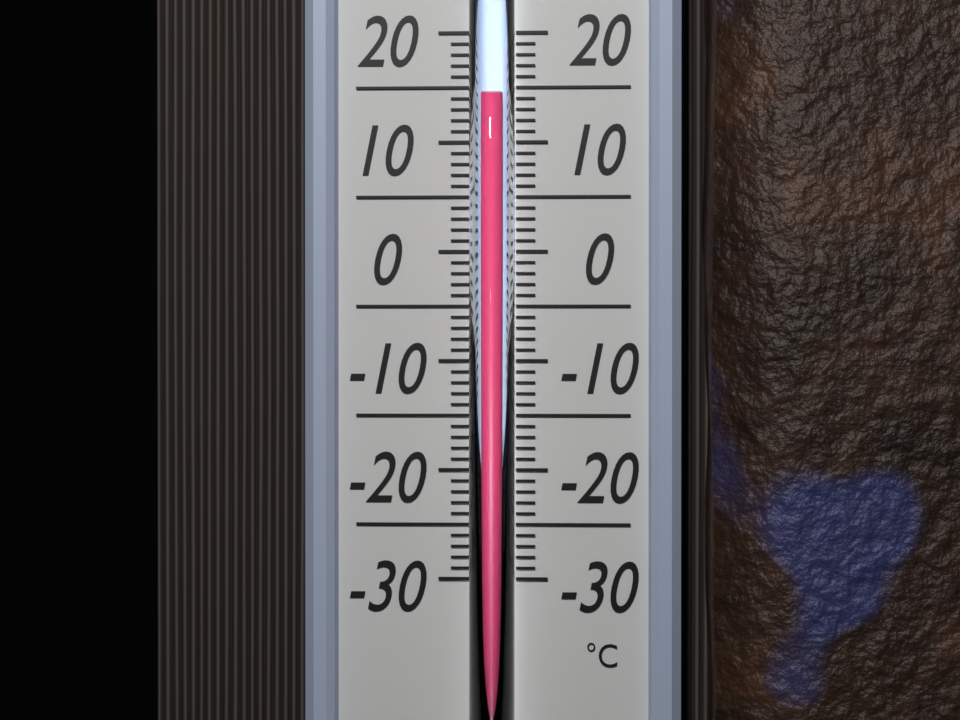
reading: 14 °C
